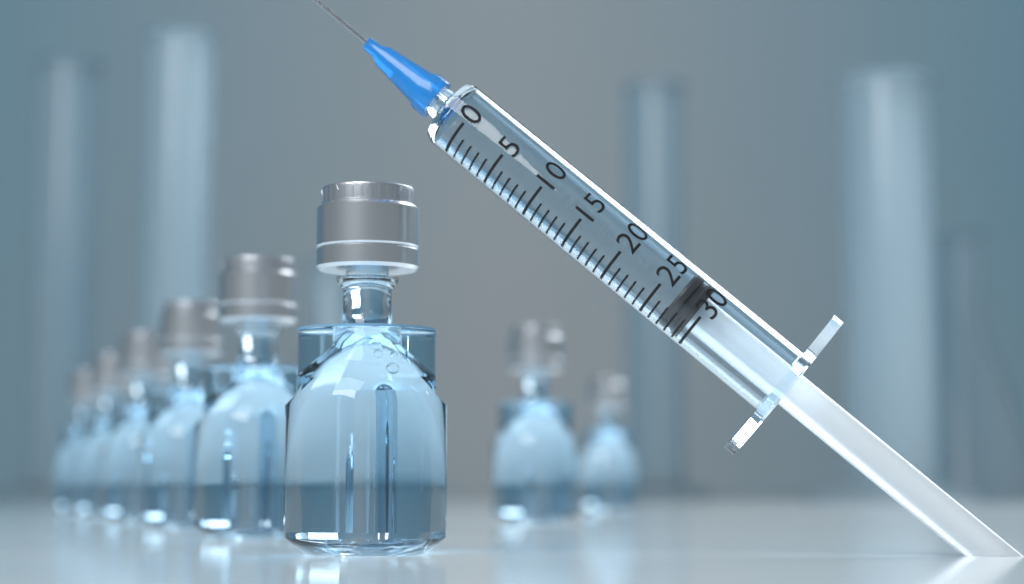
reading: 27 (no unit)
